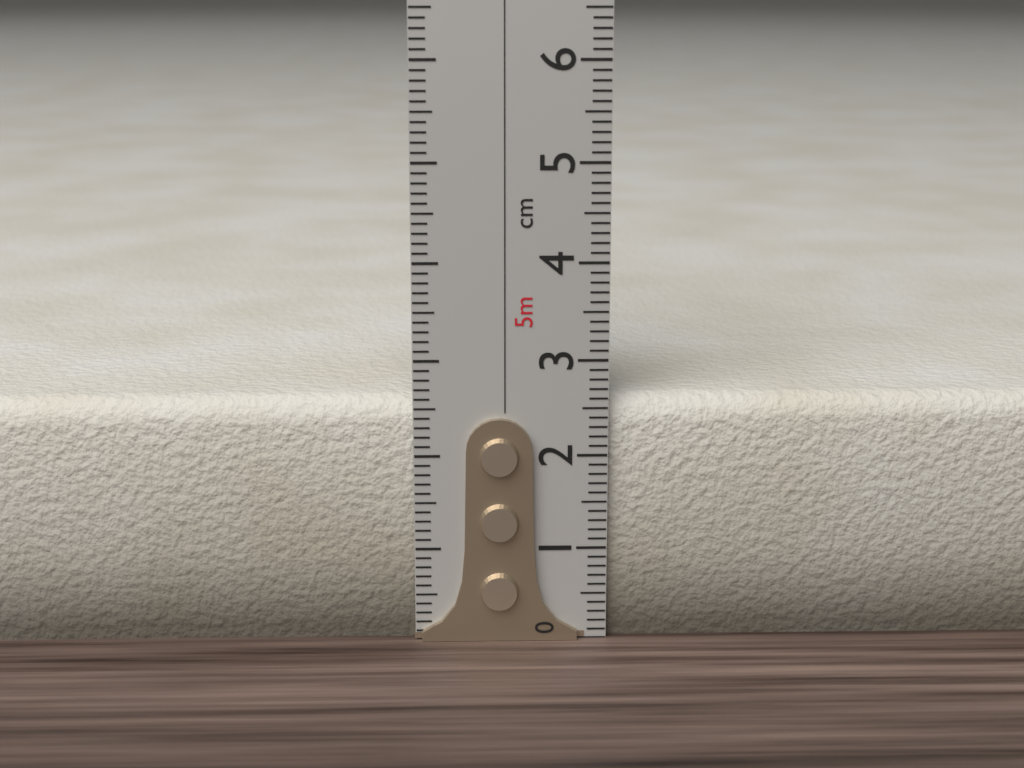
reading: 2.6 cm
